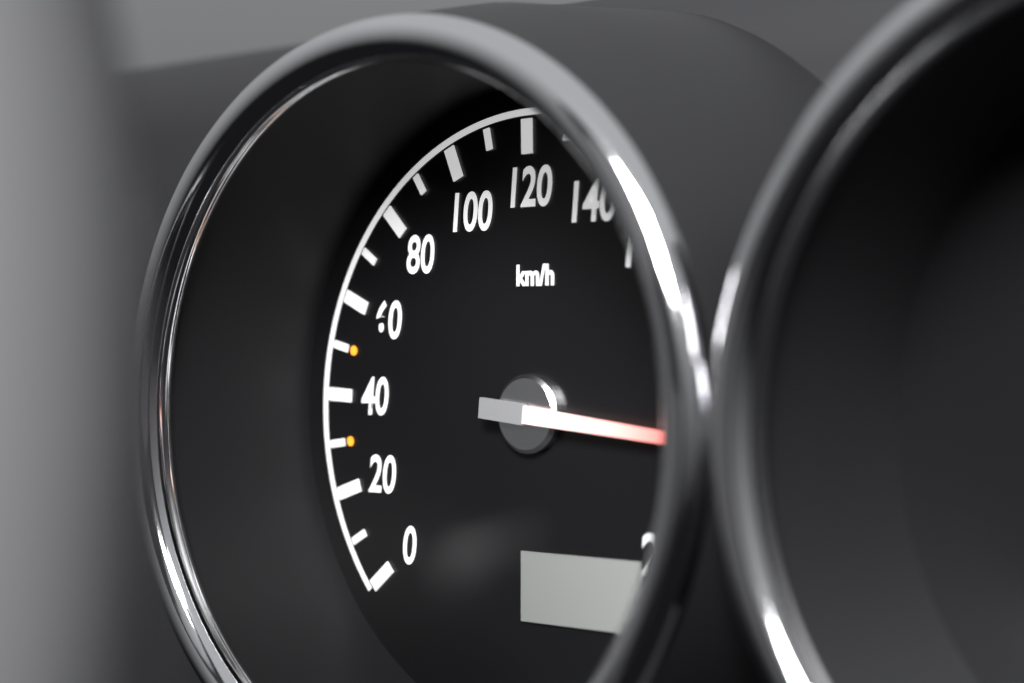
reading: 210 km/h
